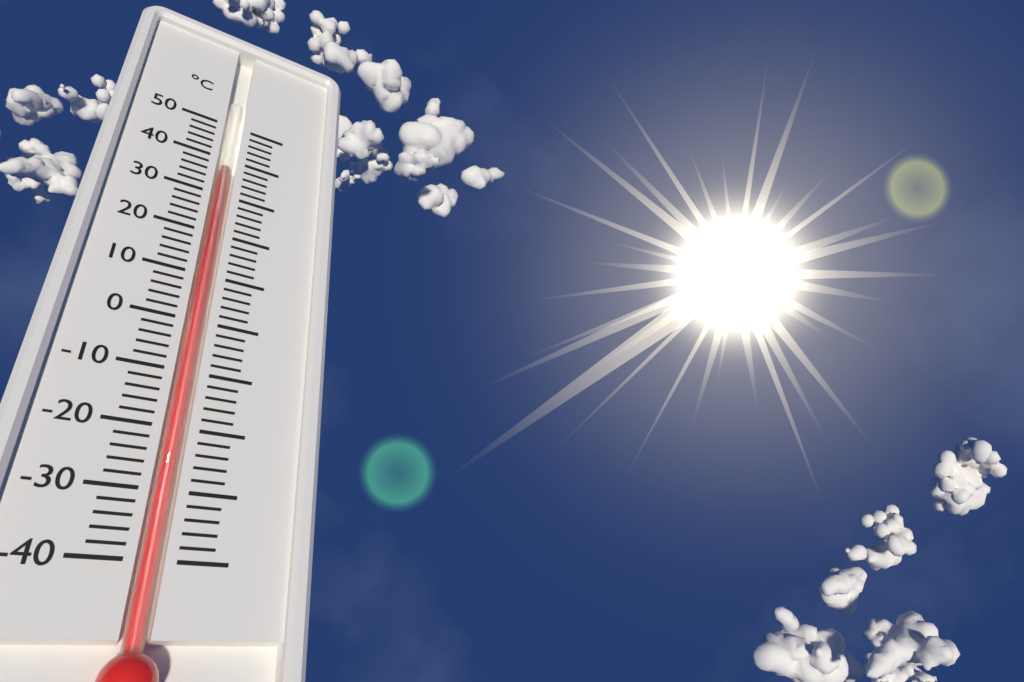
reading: 38 °C
